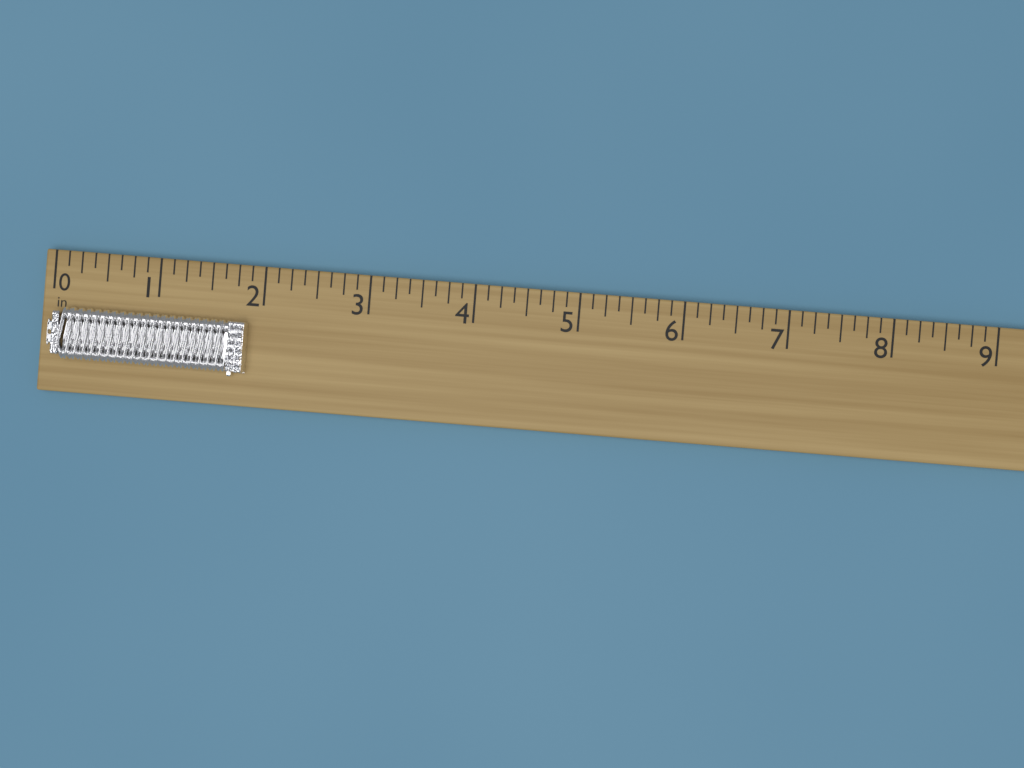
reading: 1.875 in
